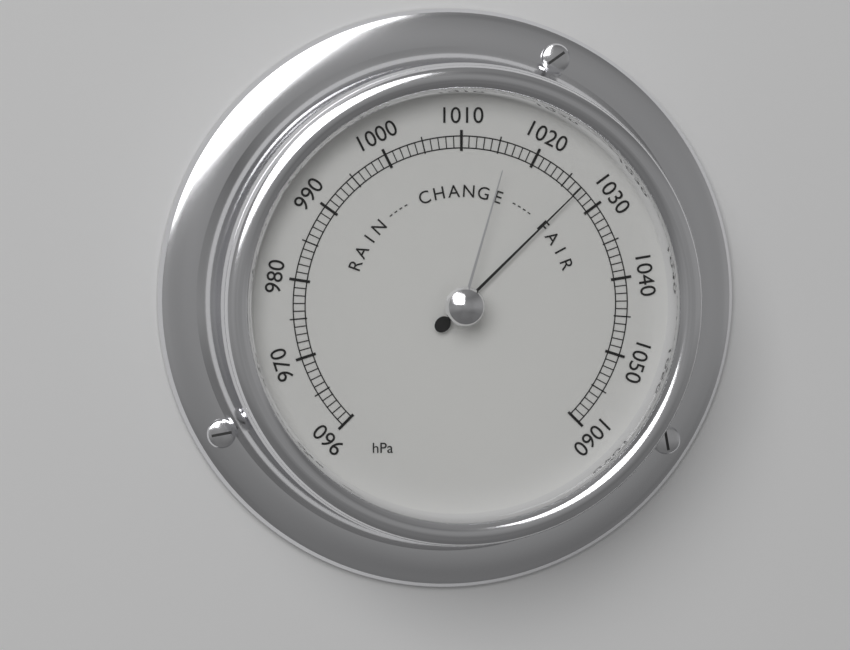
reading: 1027 hPa
